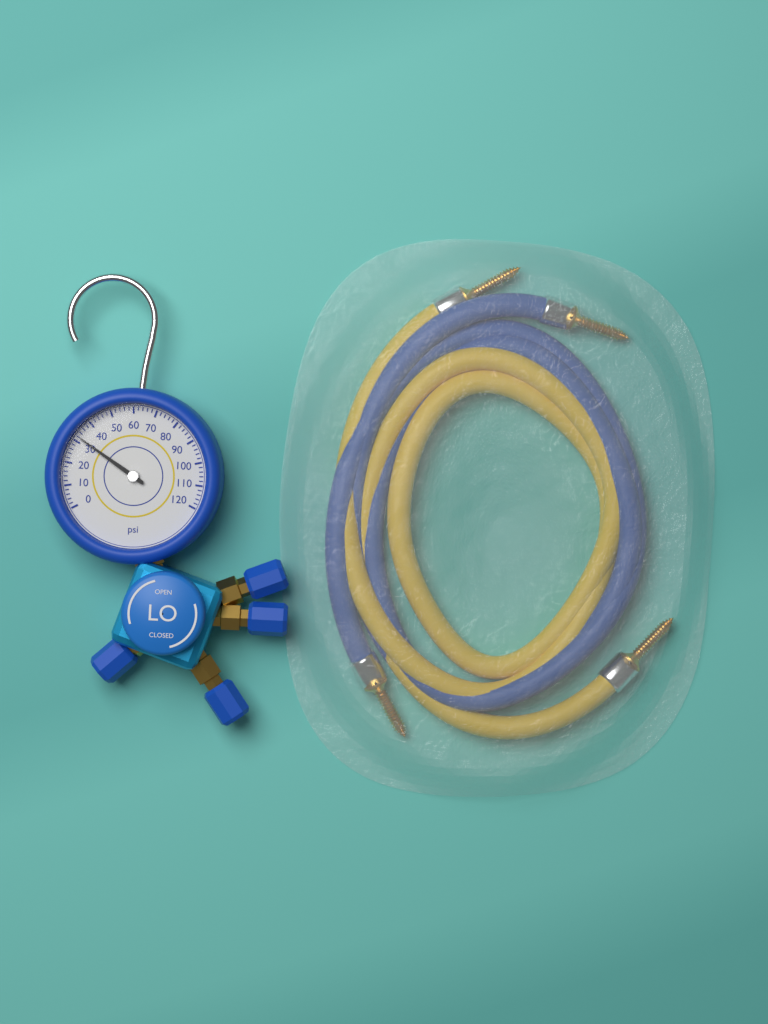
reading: 32 psi
